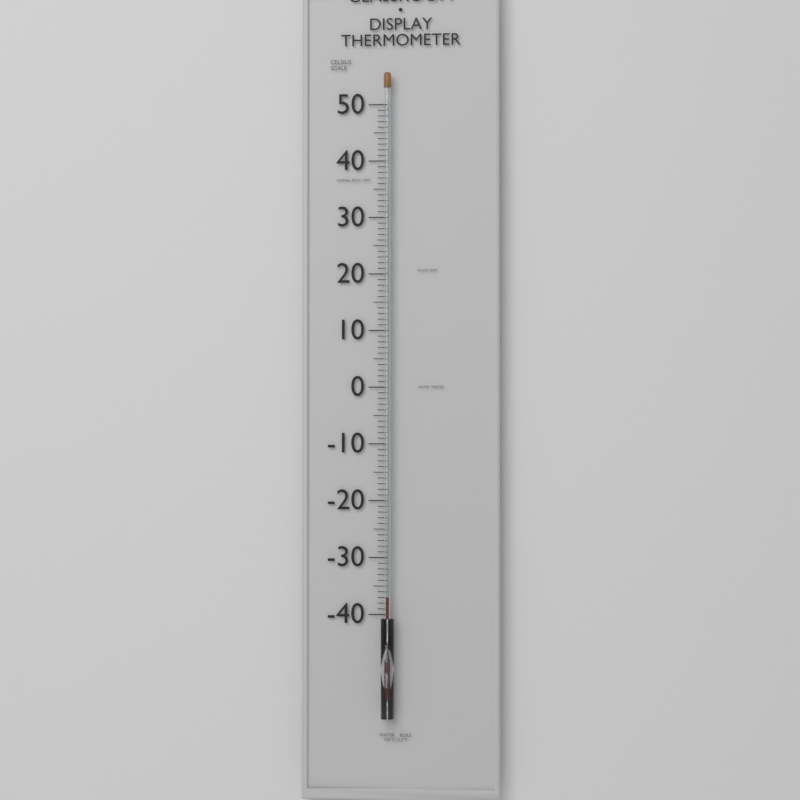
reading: -37 °C
